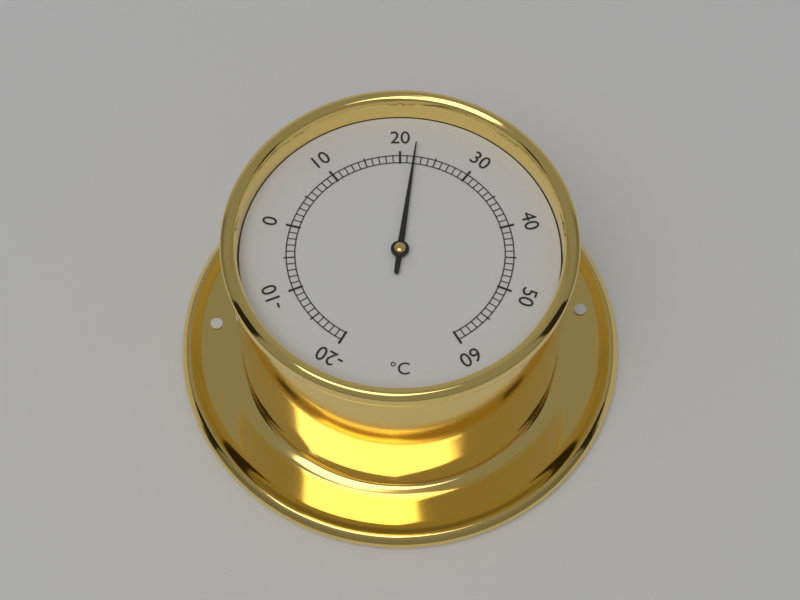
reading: 22 °C
